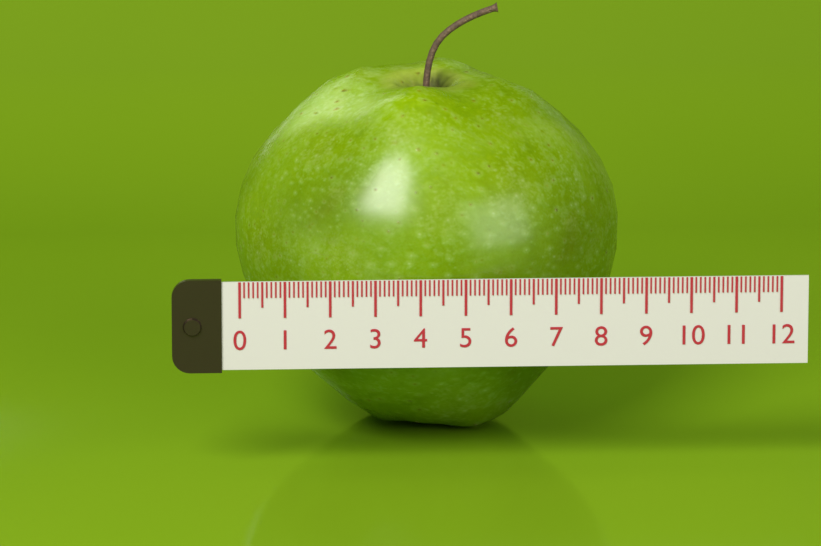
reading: 8.7 (no unit)
